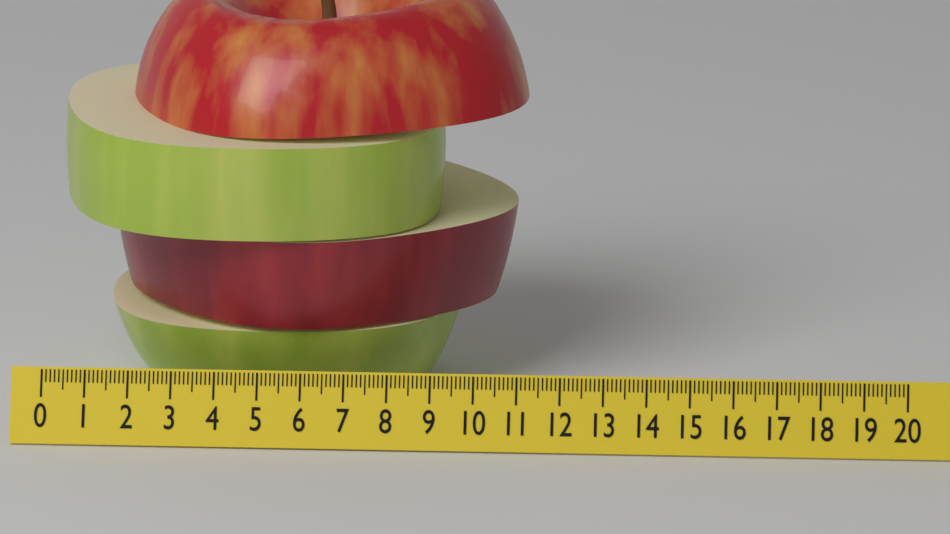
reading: 11.0 (no unit)
